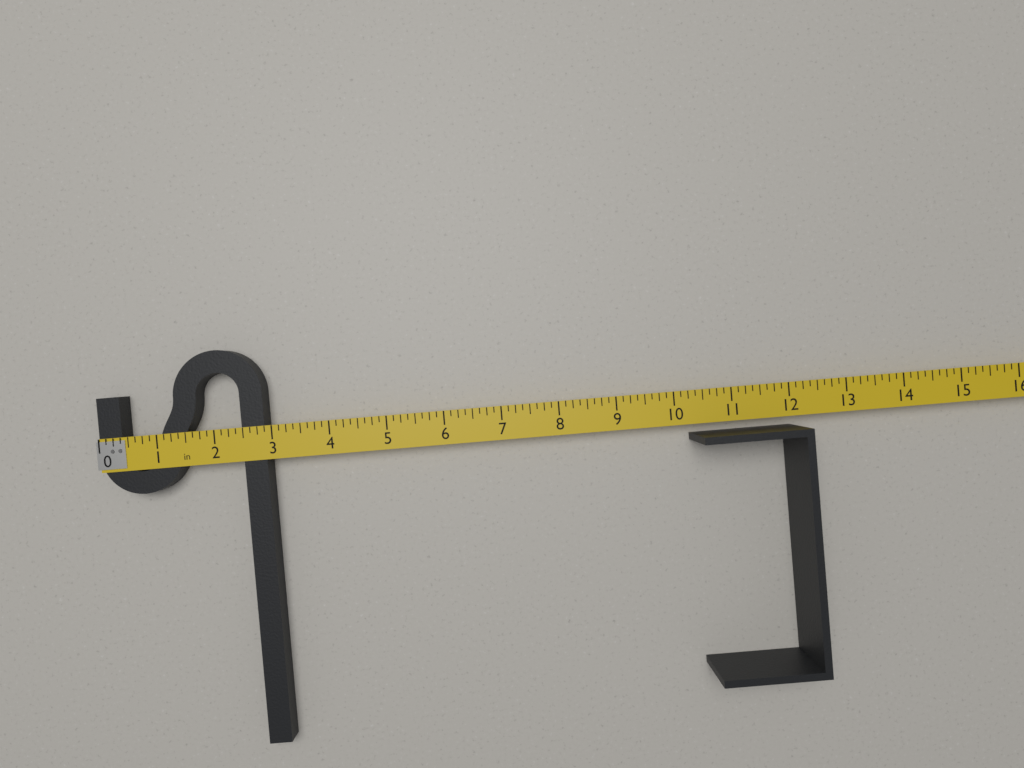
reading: 2.875 in
